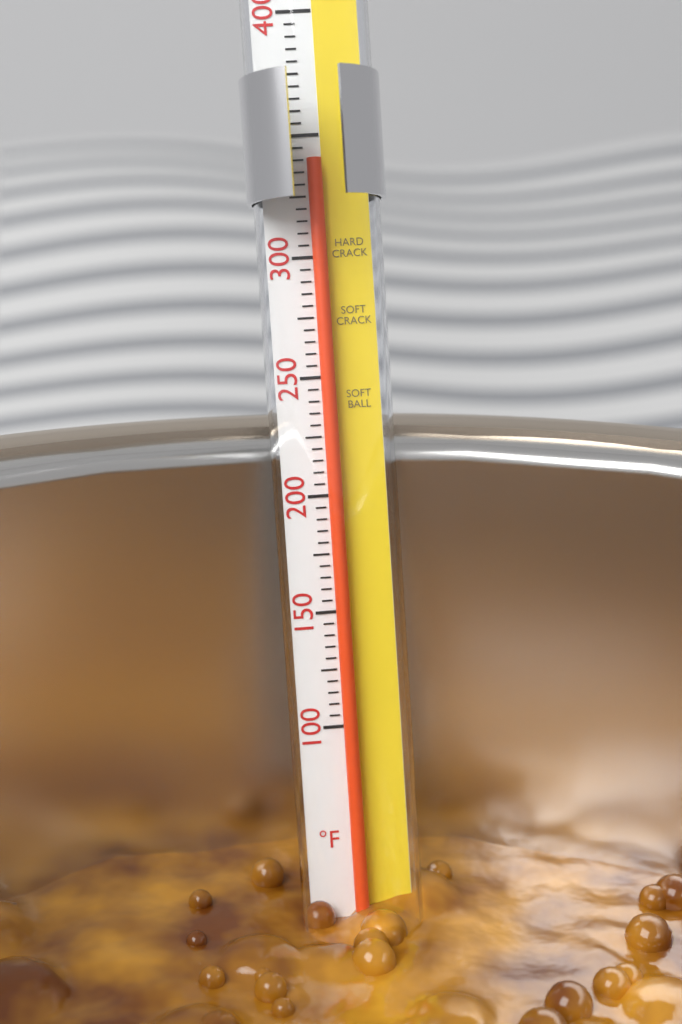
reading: 340 °F
